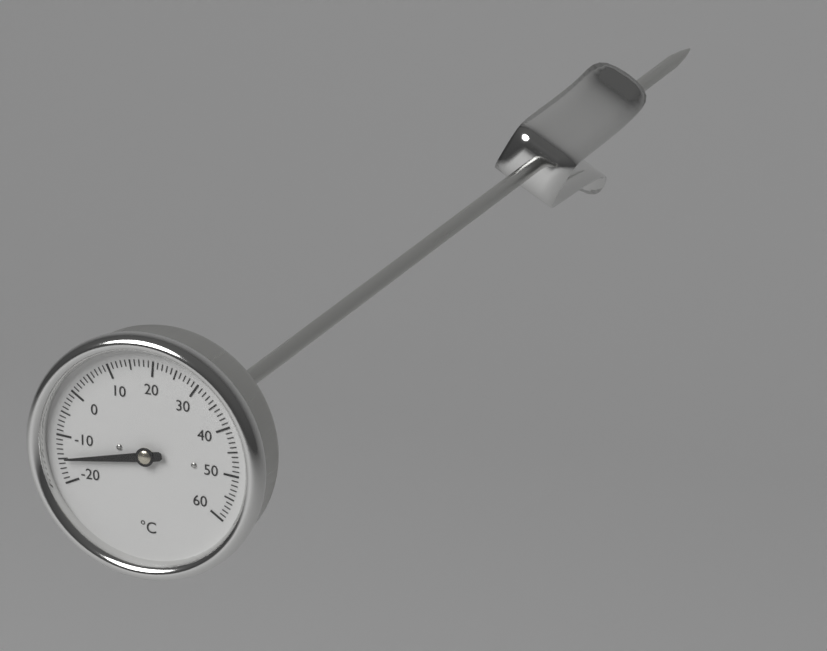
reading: -15 °C
